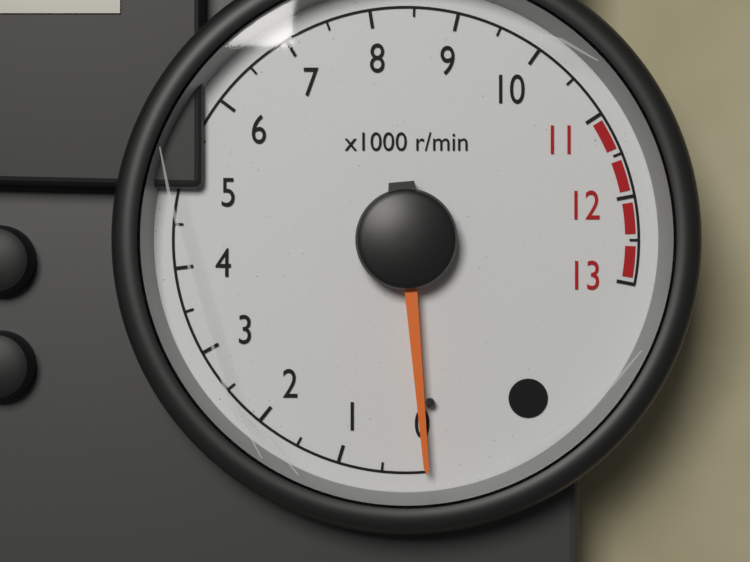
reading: 0 r/min
